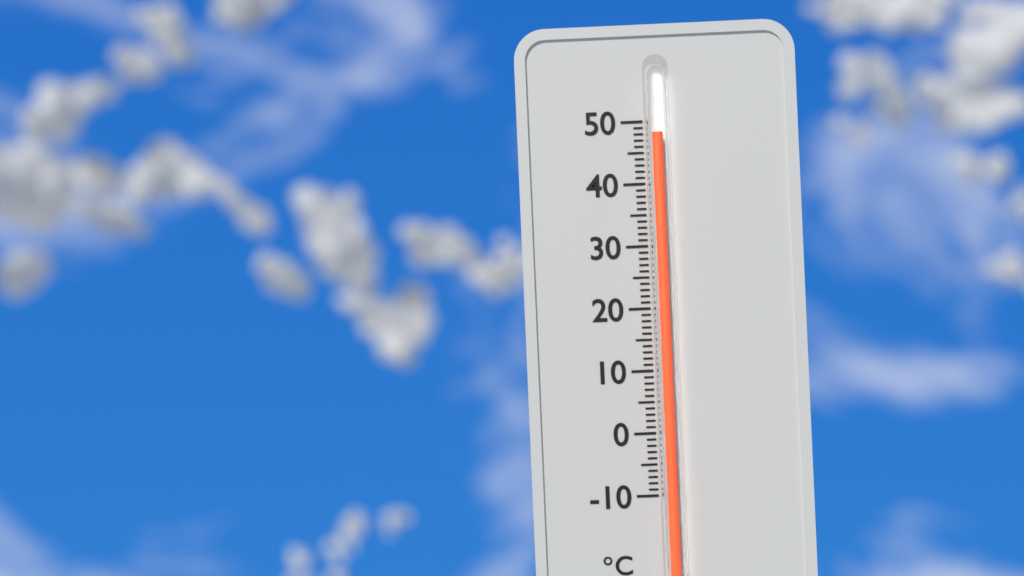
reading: 48 °C
